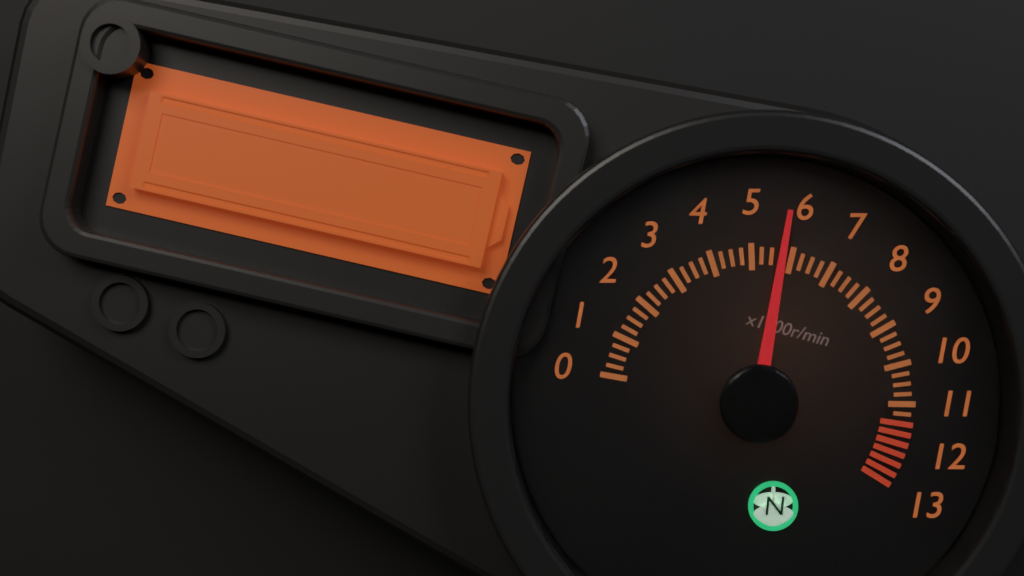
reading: 5.75 x1000r/min
